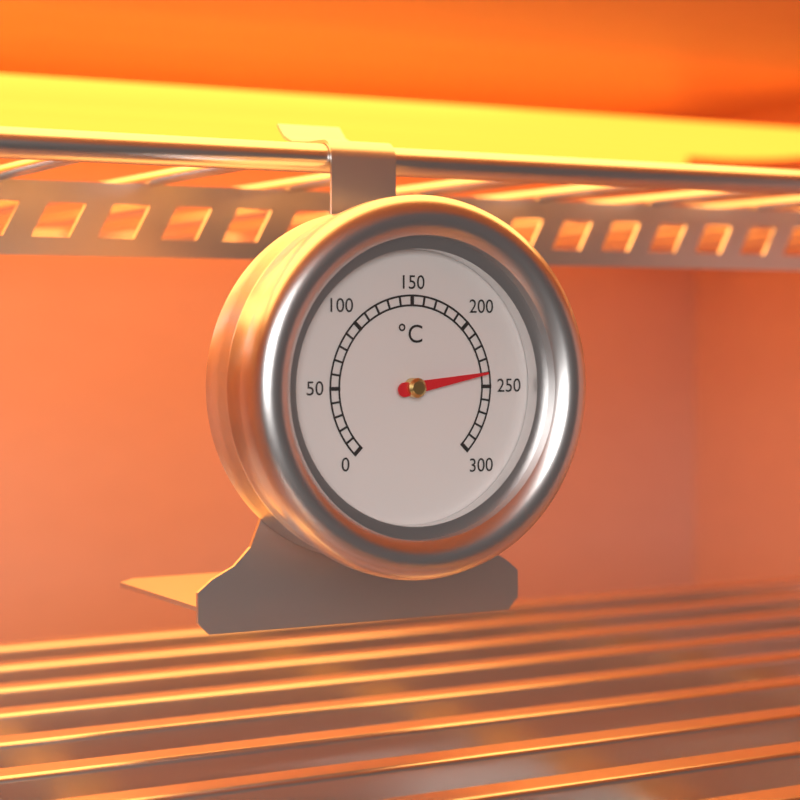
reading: 240 °C
